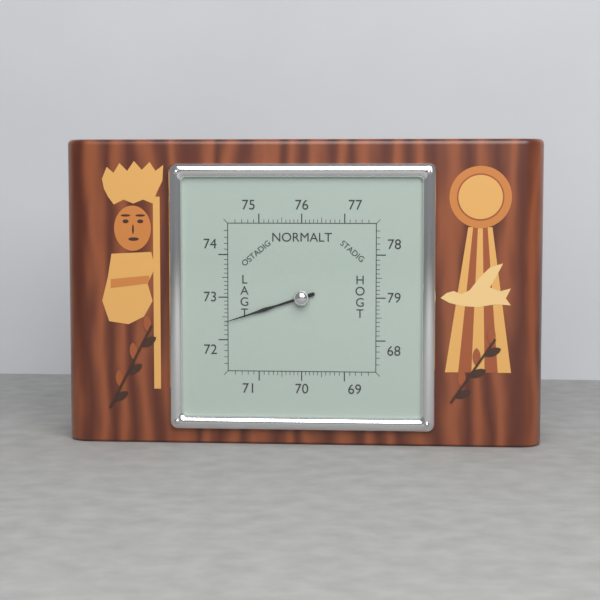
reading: 72.4 (no unit)
